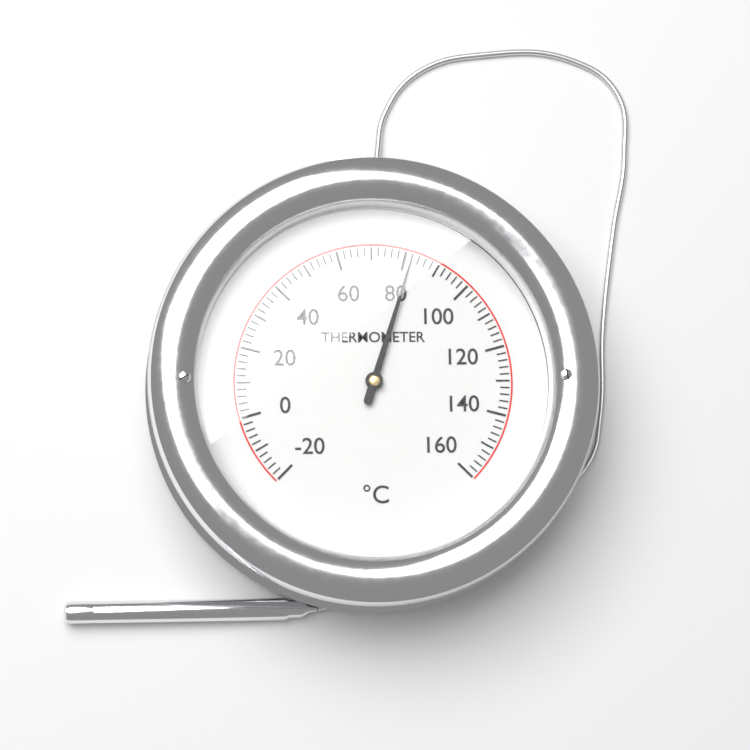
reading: 82 °C
